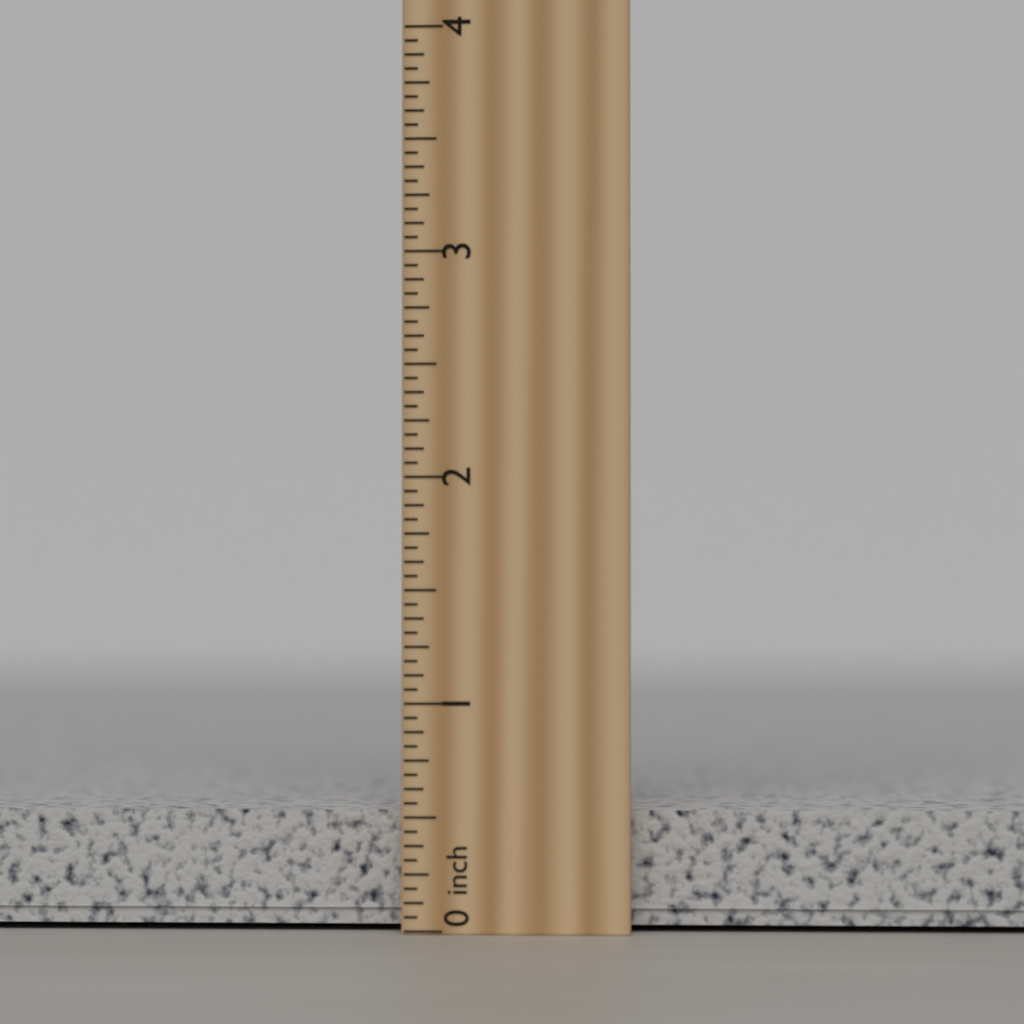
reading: 0.5625 inch
